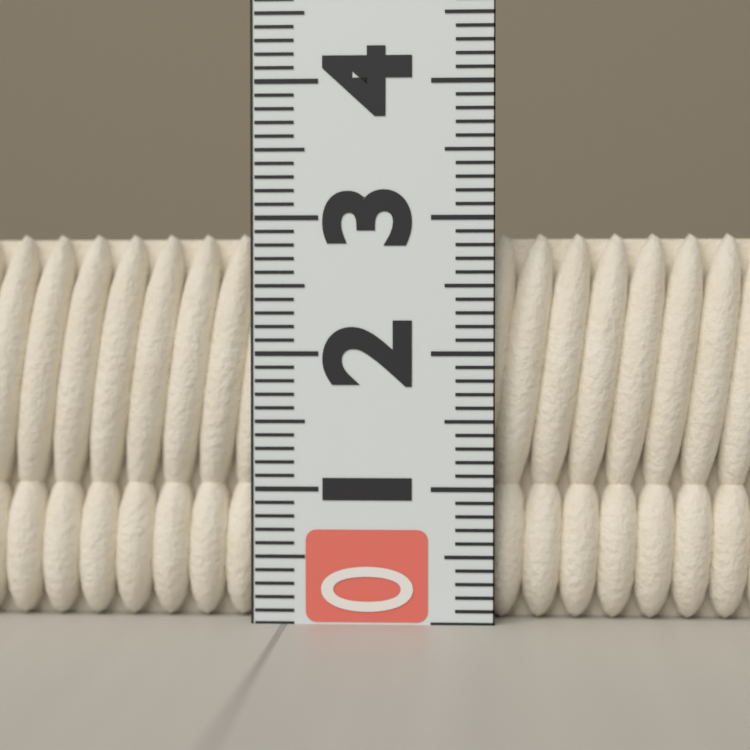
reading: 2.9 (no unit)
